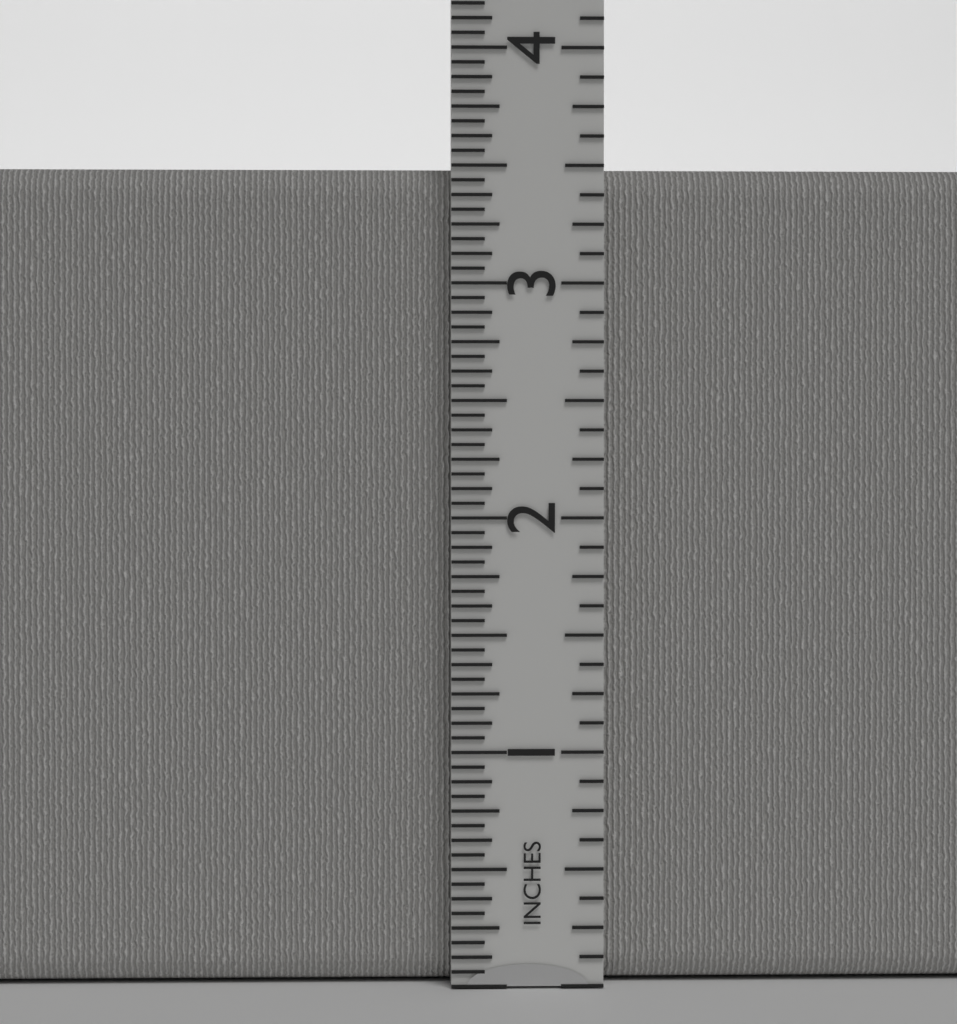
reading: 3.5000 in
